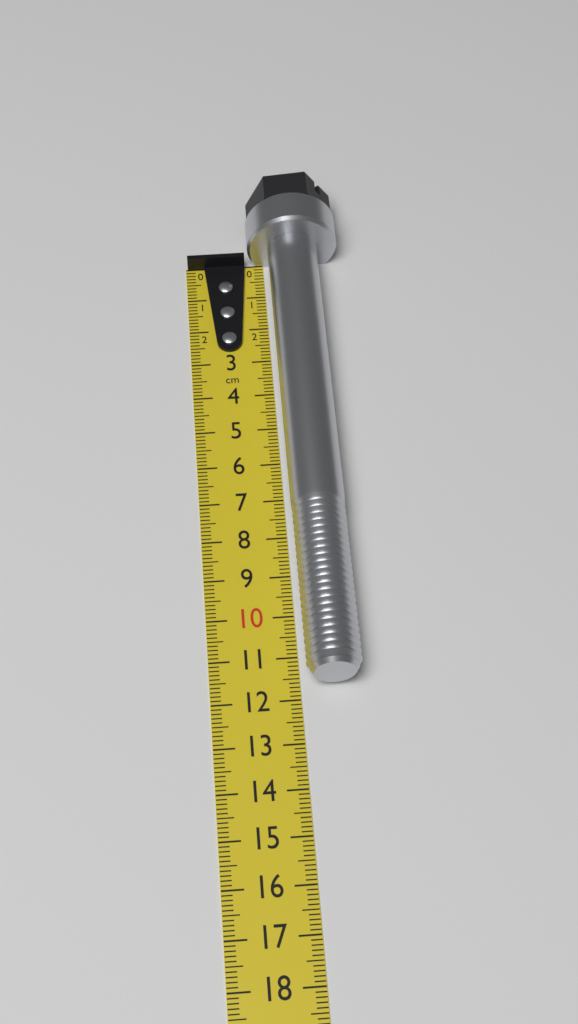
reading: 11.7 cm
